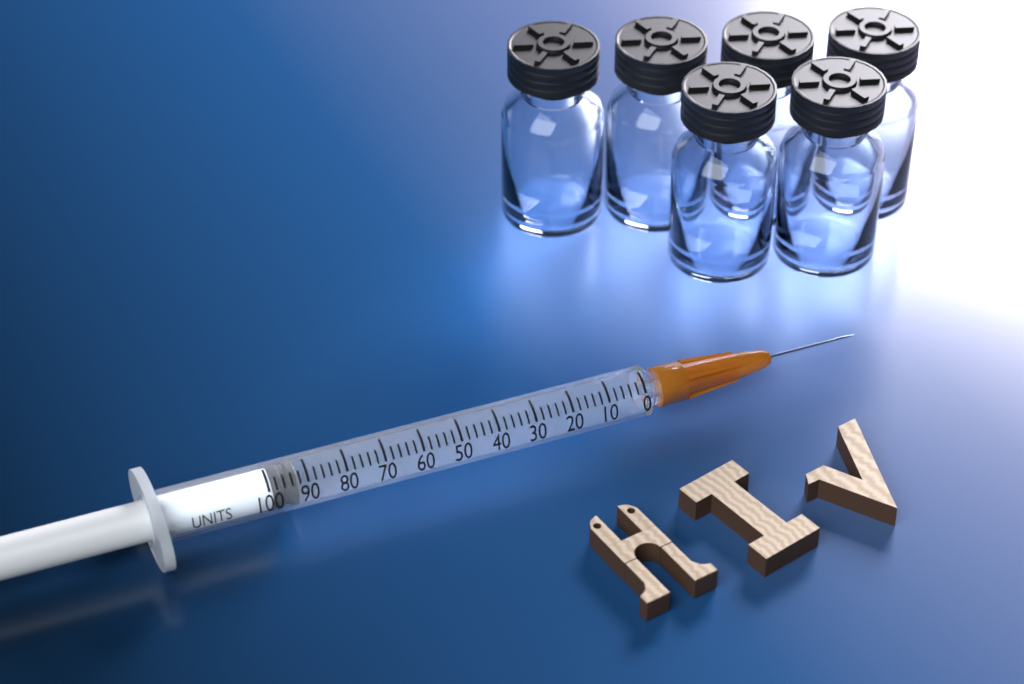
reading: 92 units
